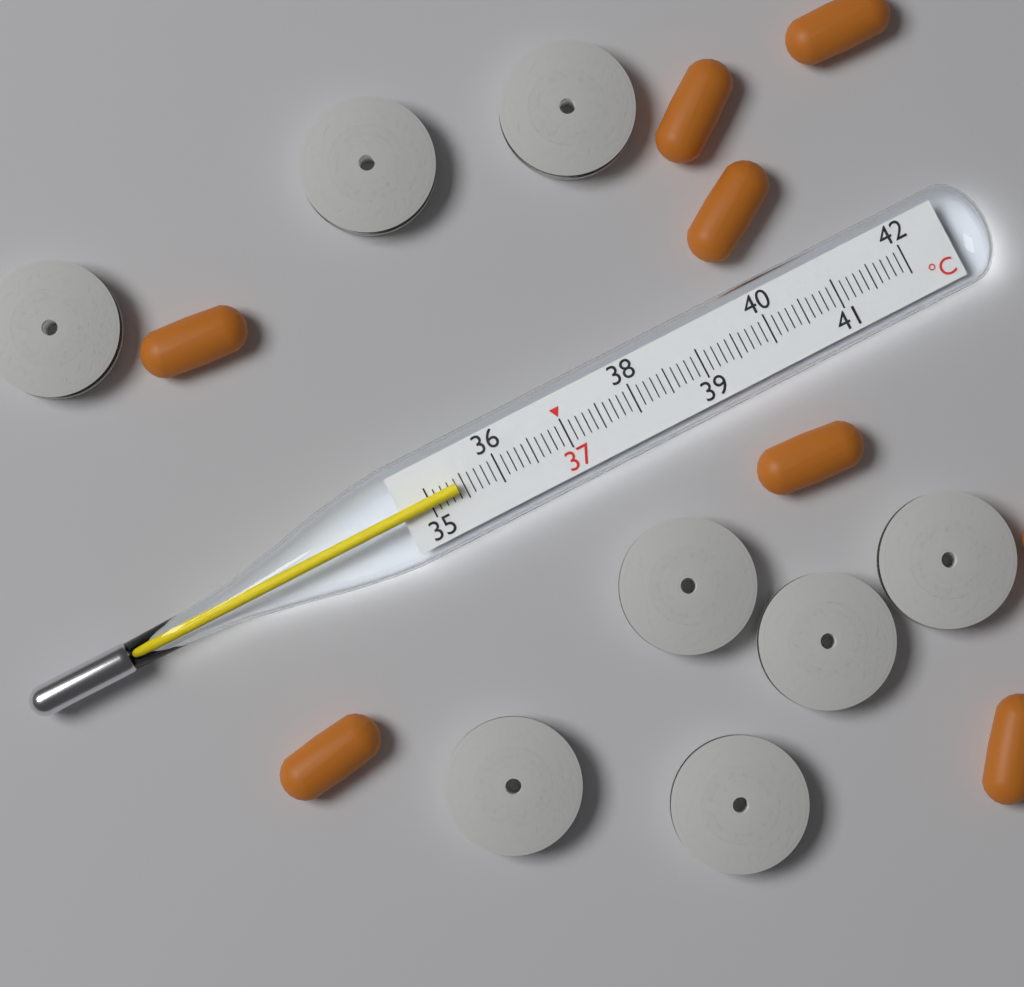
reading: 35.4 °C
